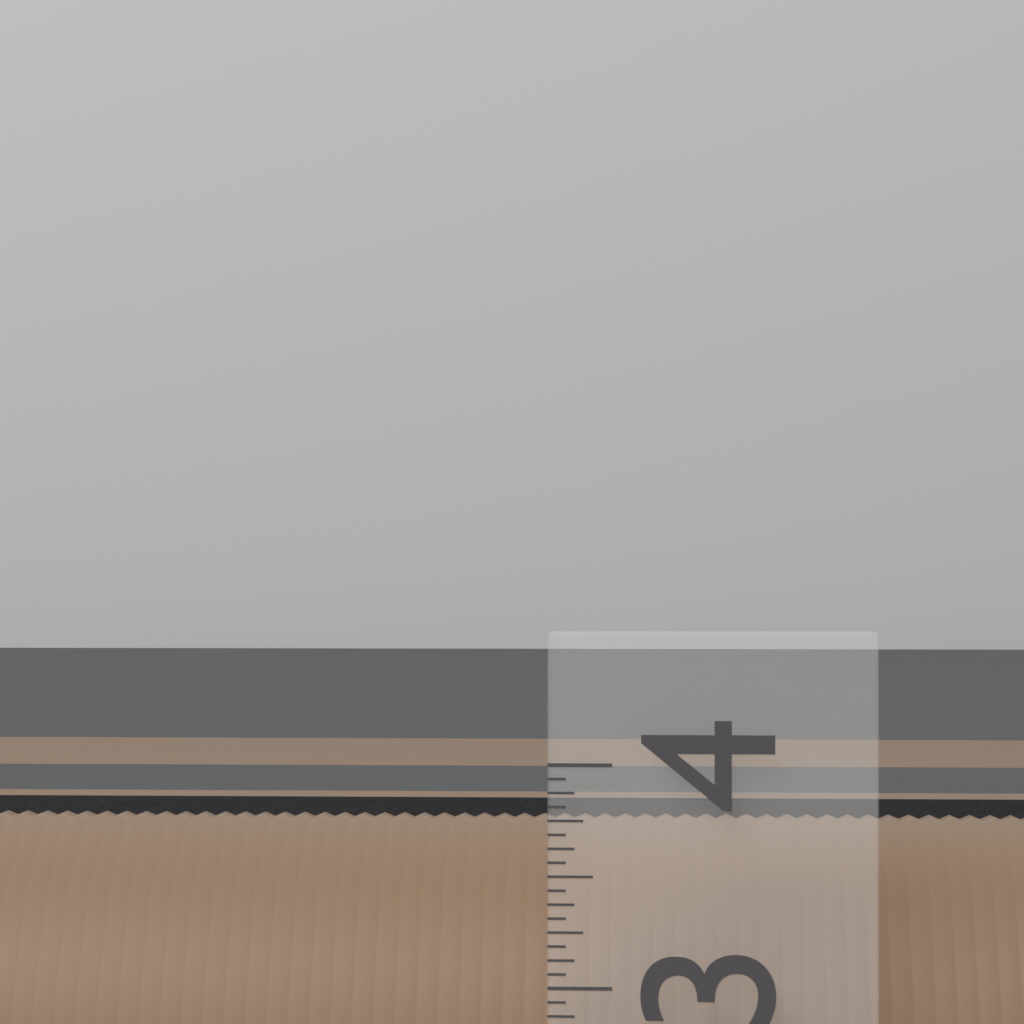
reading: 3.7500 (no unit)
